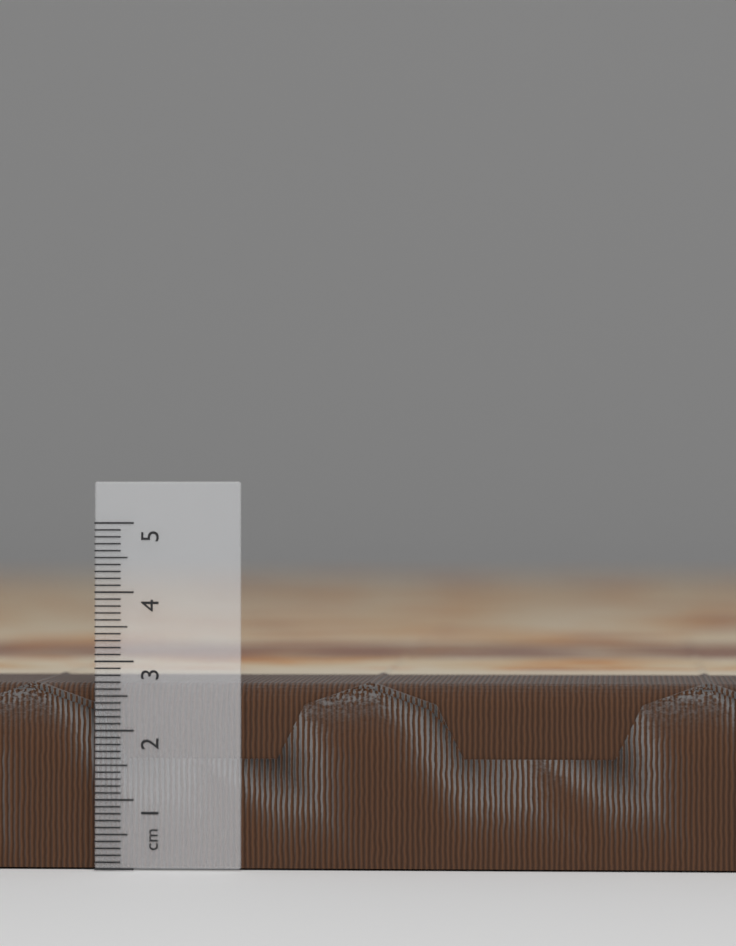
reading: 2.7 cm
